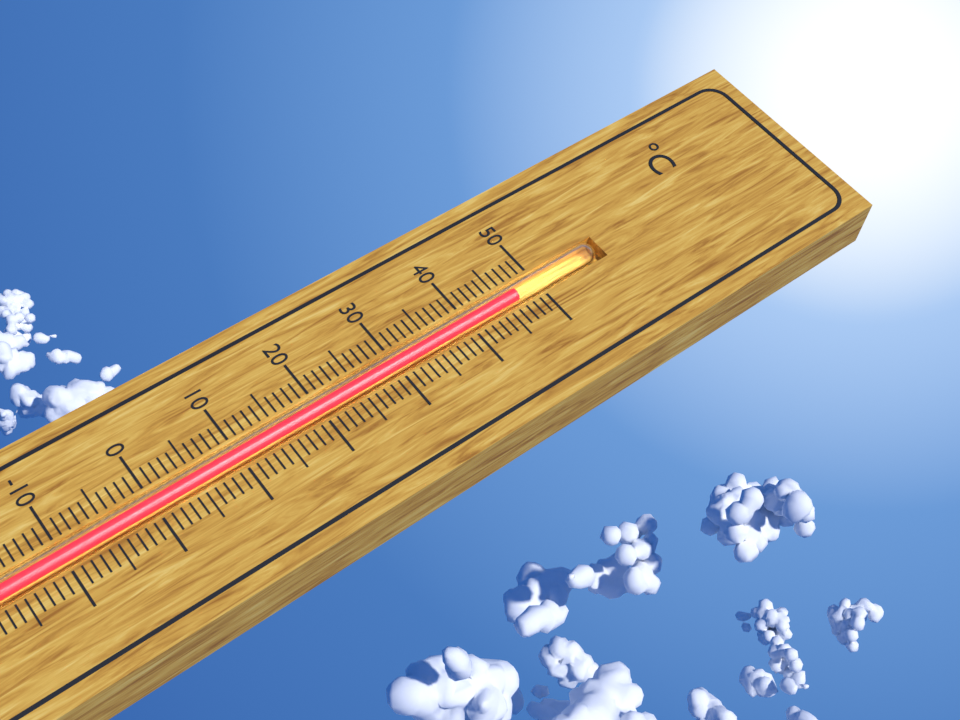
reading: 47 °C
